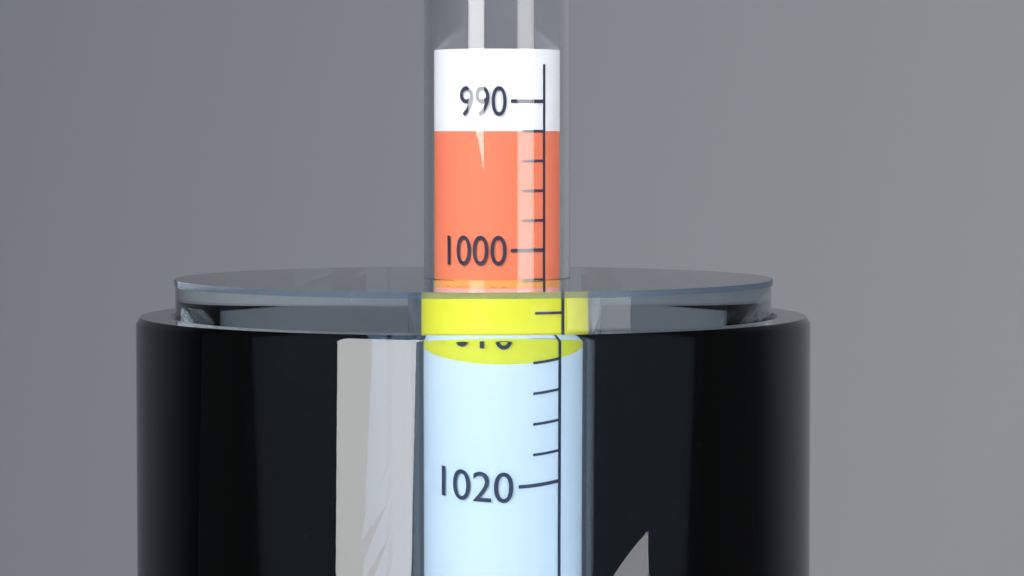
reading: 1002 (no unit)
